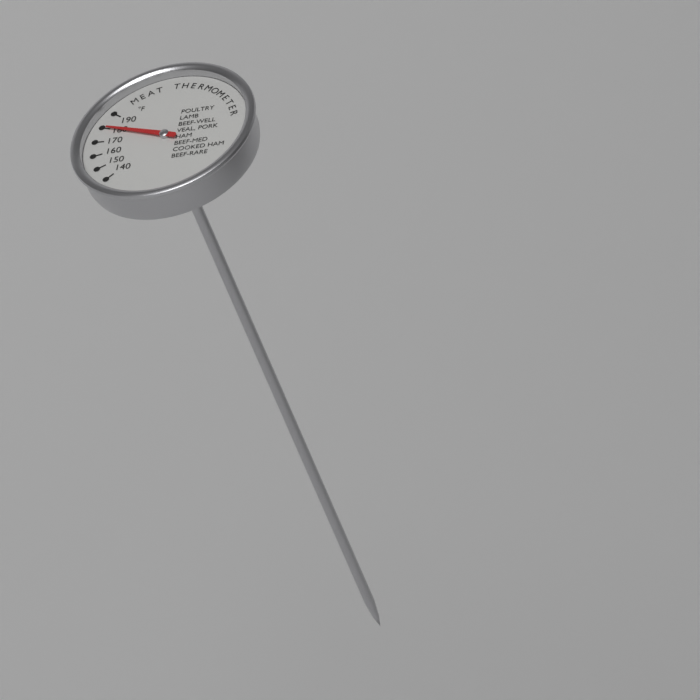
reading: 180 °F
